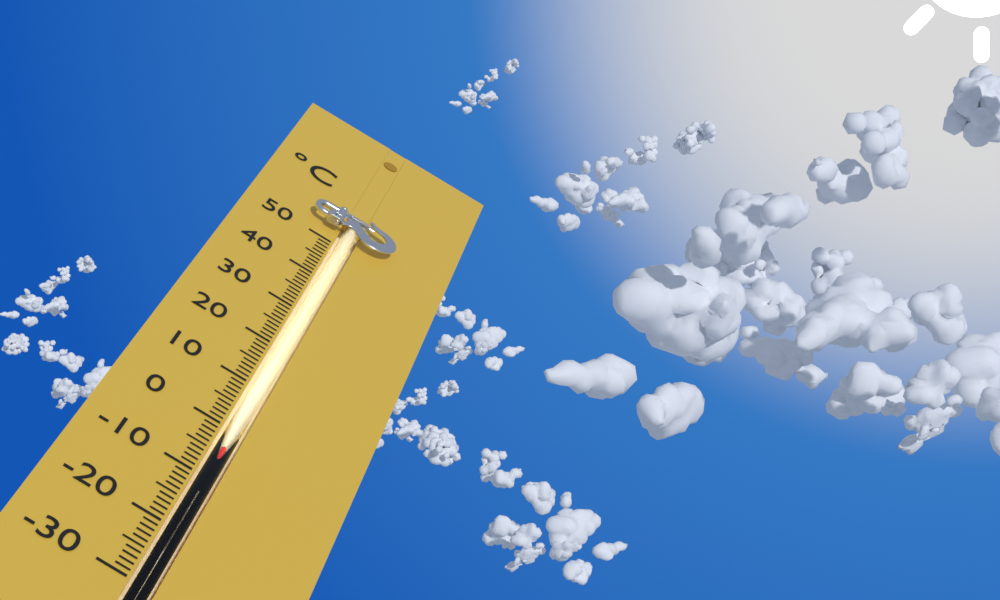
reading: -4 °C
